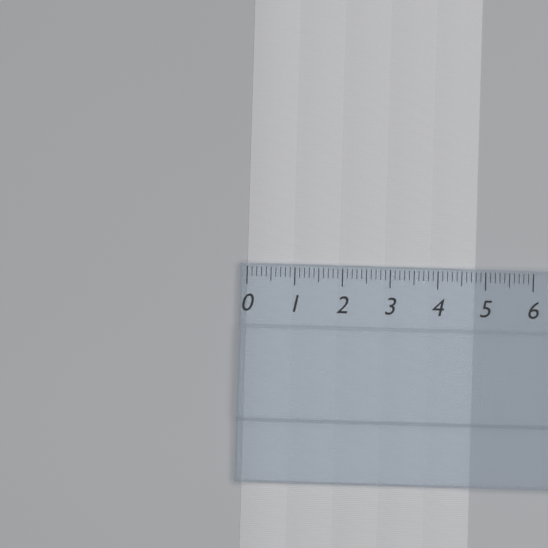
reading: 4.8 (no unit)
